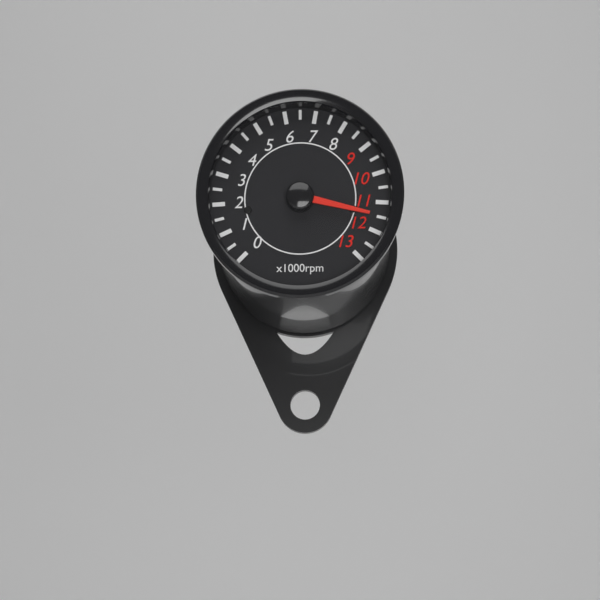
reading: 11500 rpm
